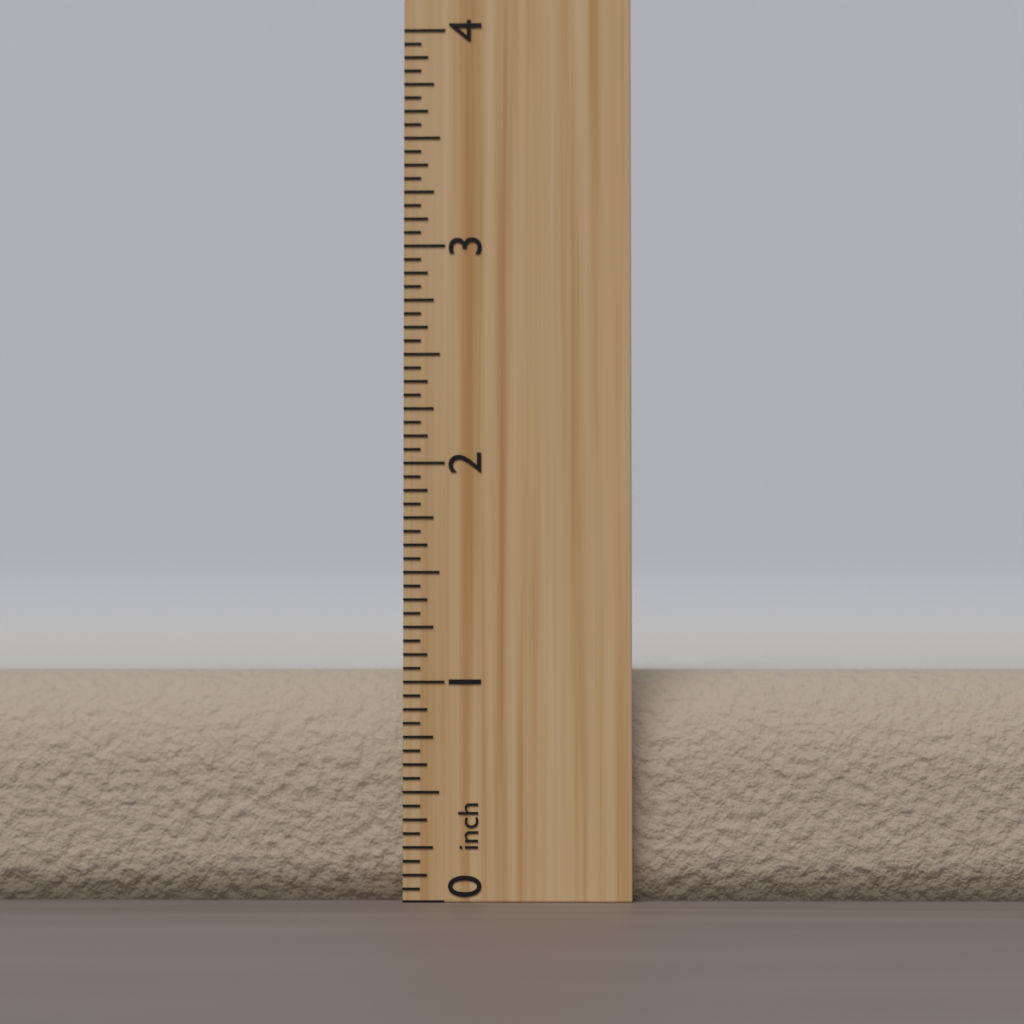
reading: 1.0625 inch
